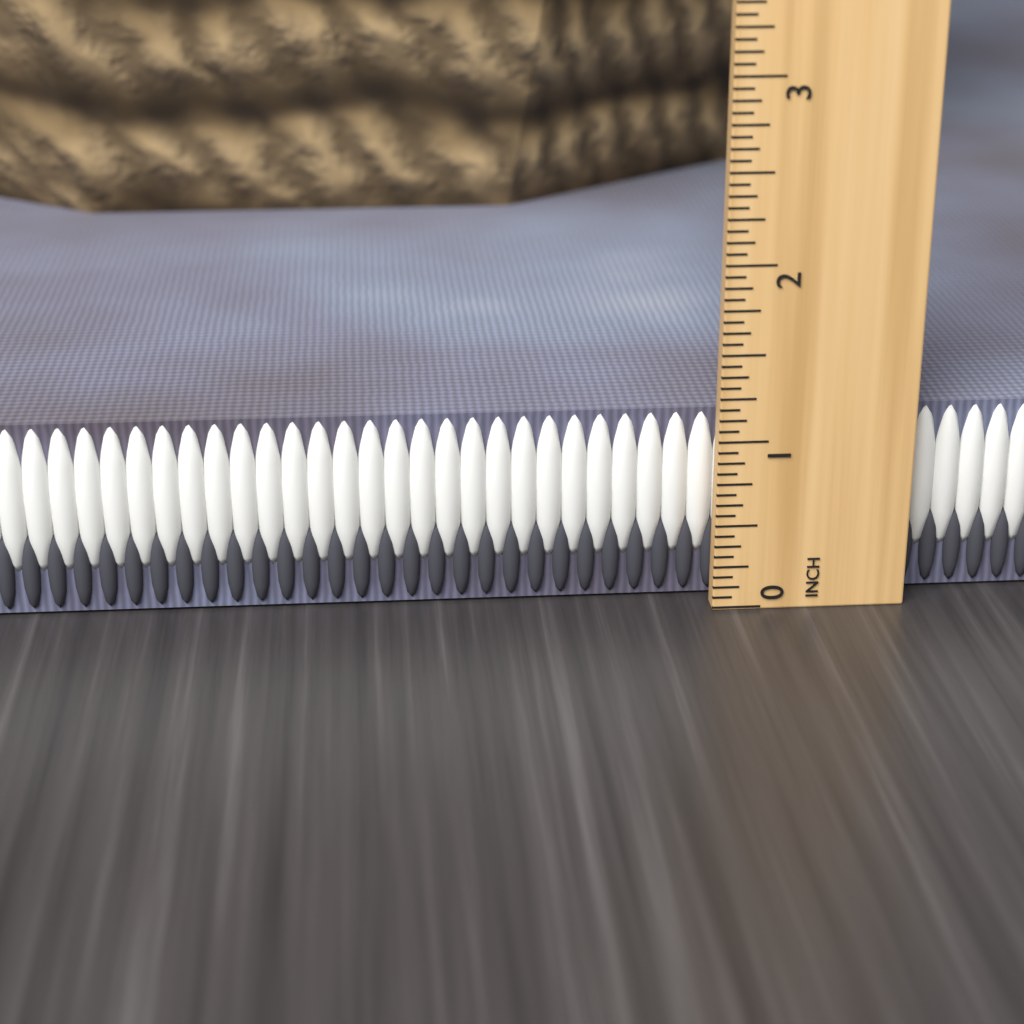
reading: 1.1250 in
